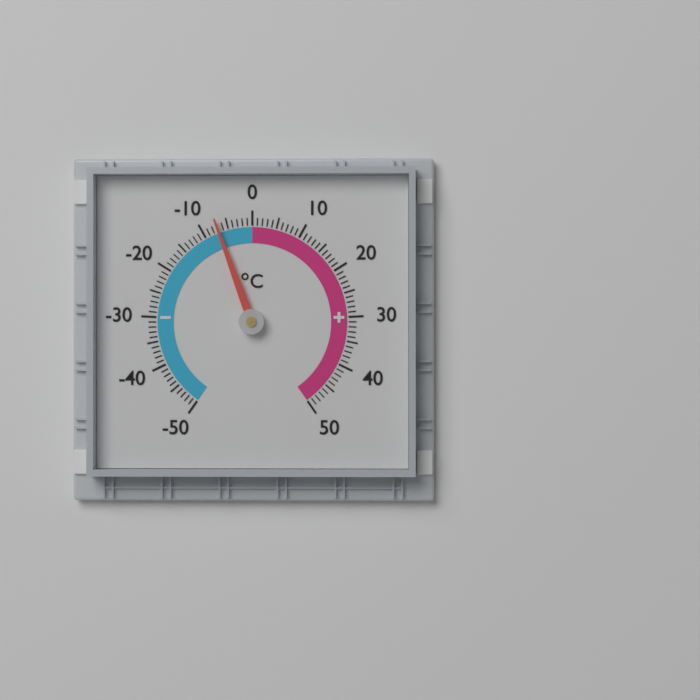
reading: -7 °C
